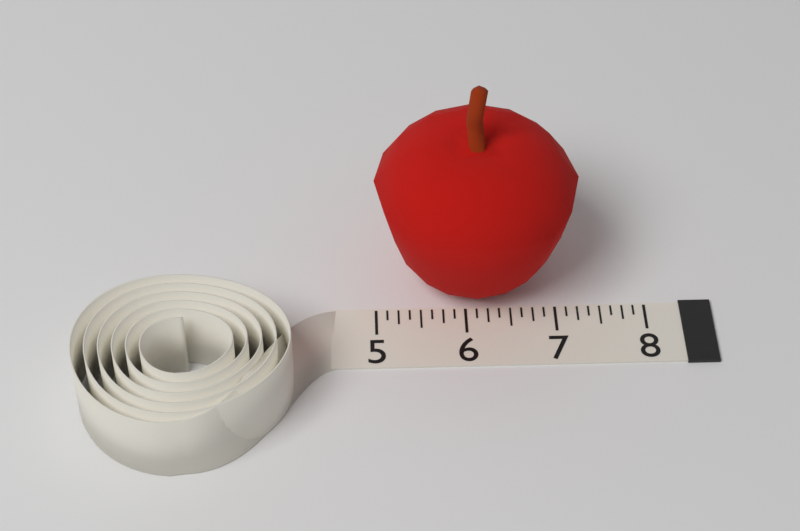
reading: 7.250 (no unit)
